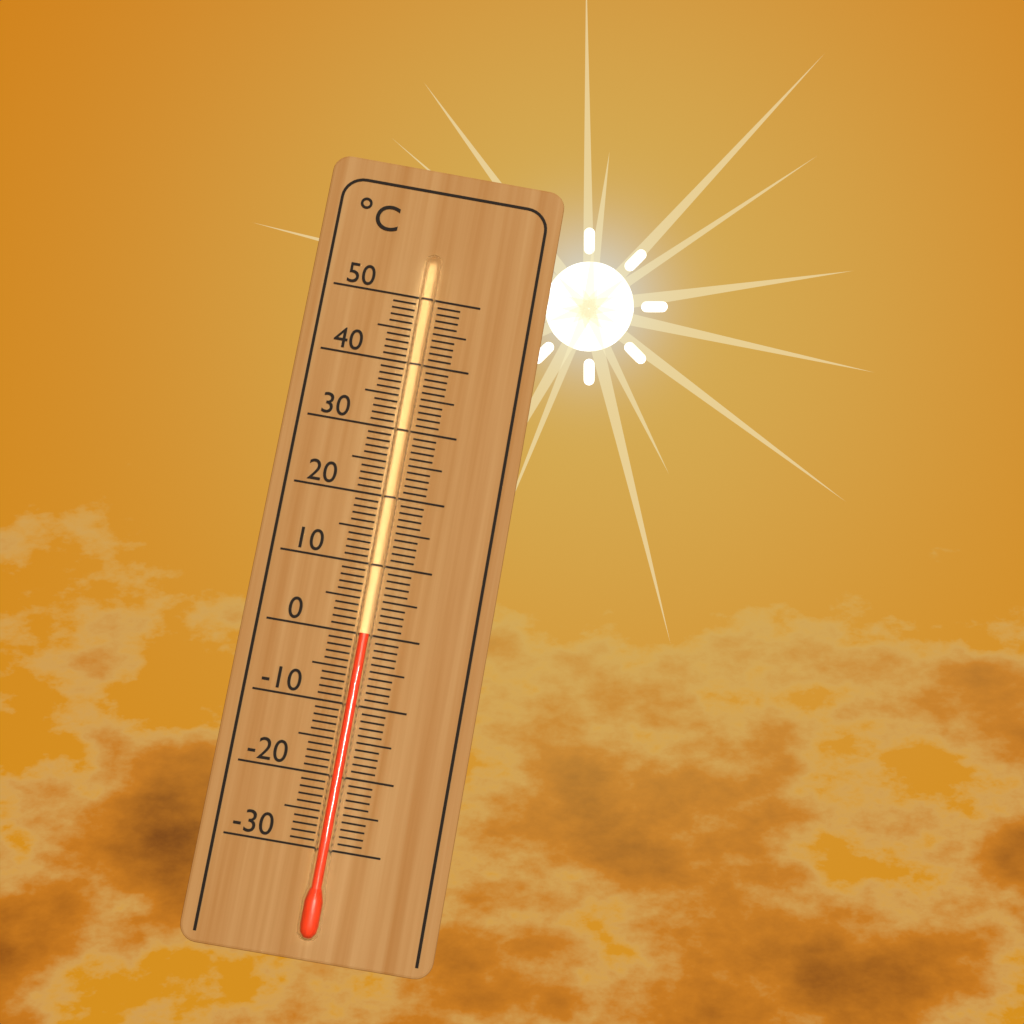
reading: 0 °C
